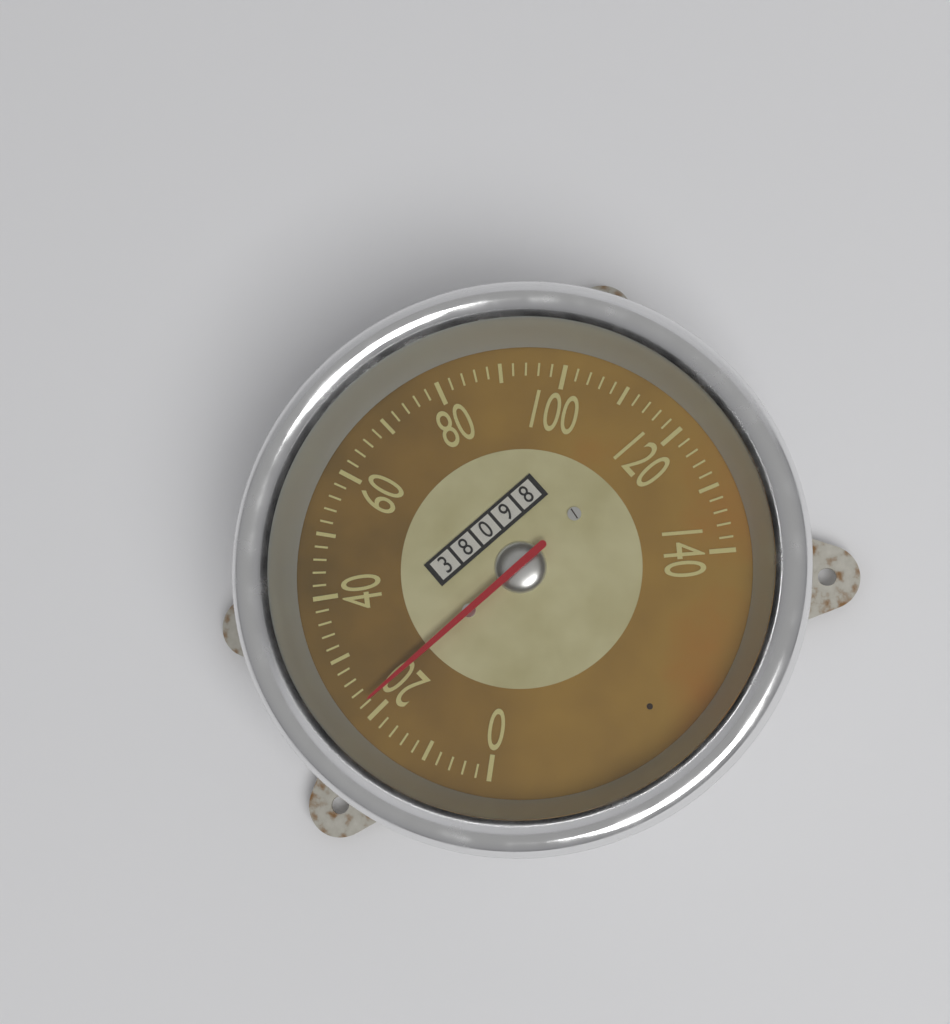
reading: 22 (no unit)
